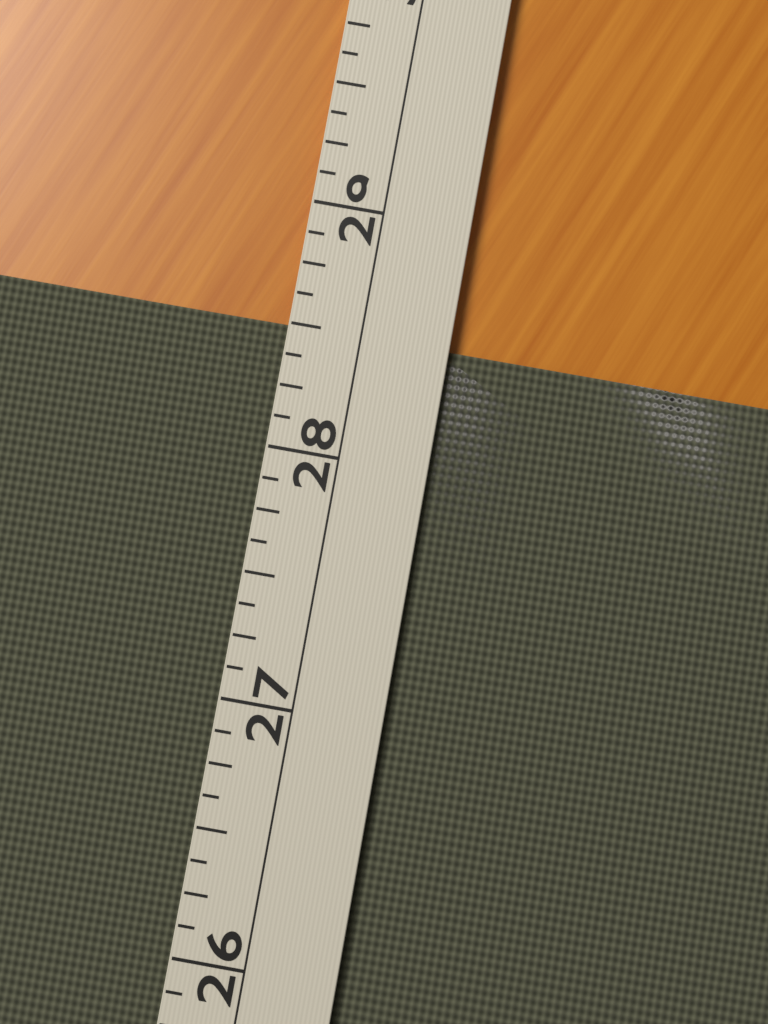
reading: 28.500 (no unit)
